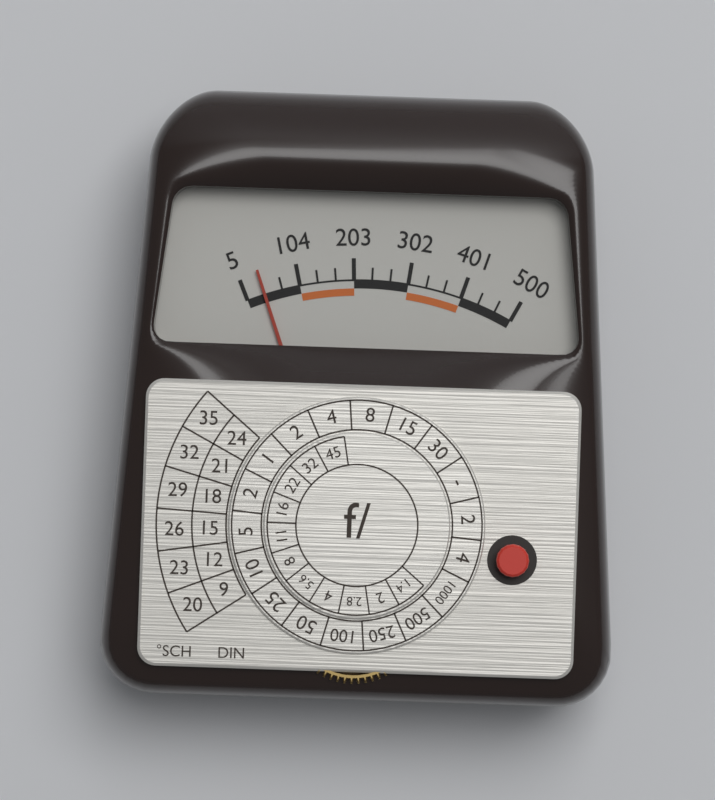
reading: 38 (no unit)
